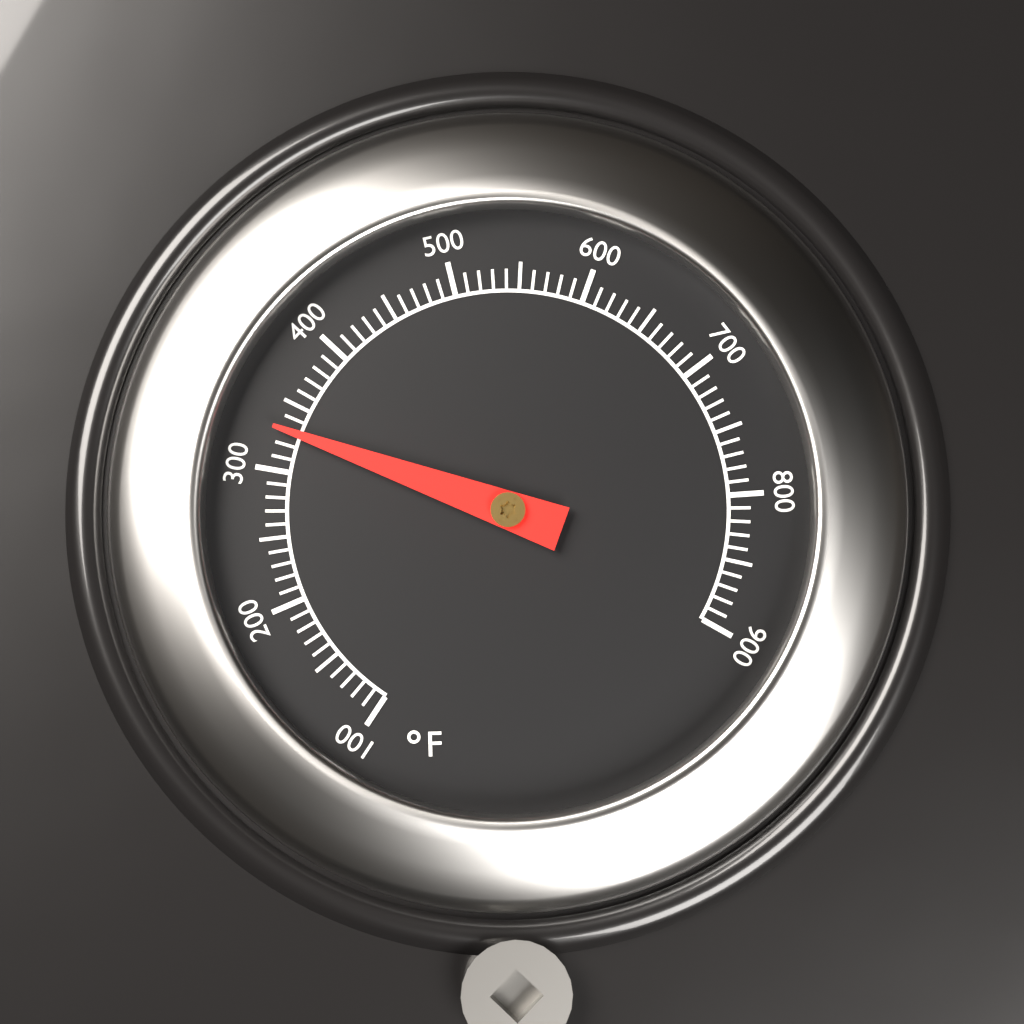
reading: 330 °F
